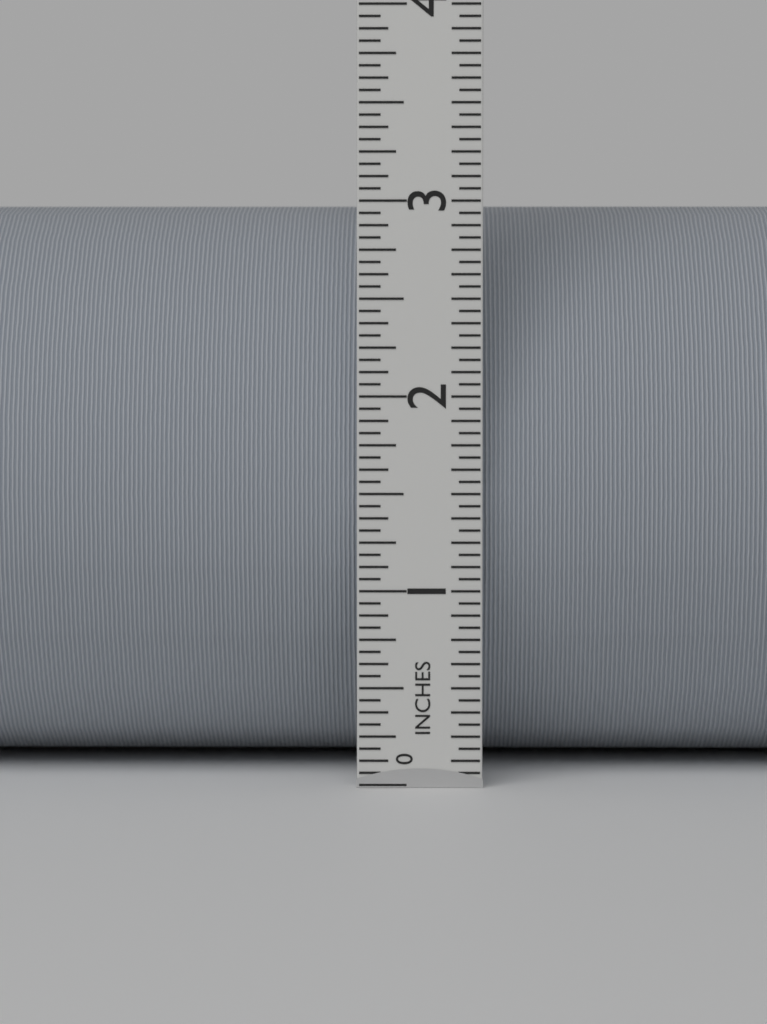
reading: 3.0000 in
